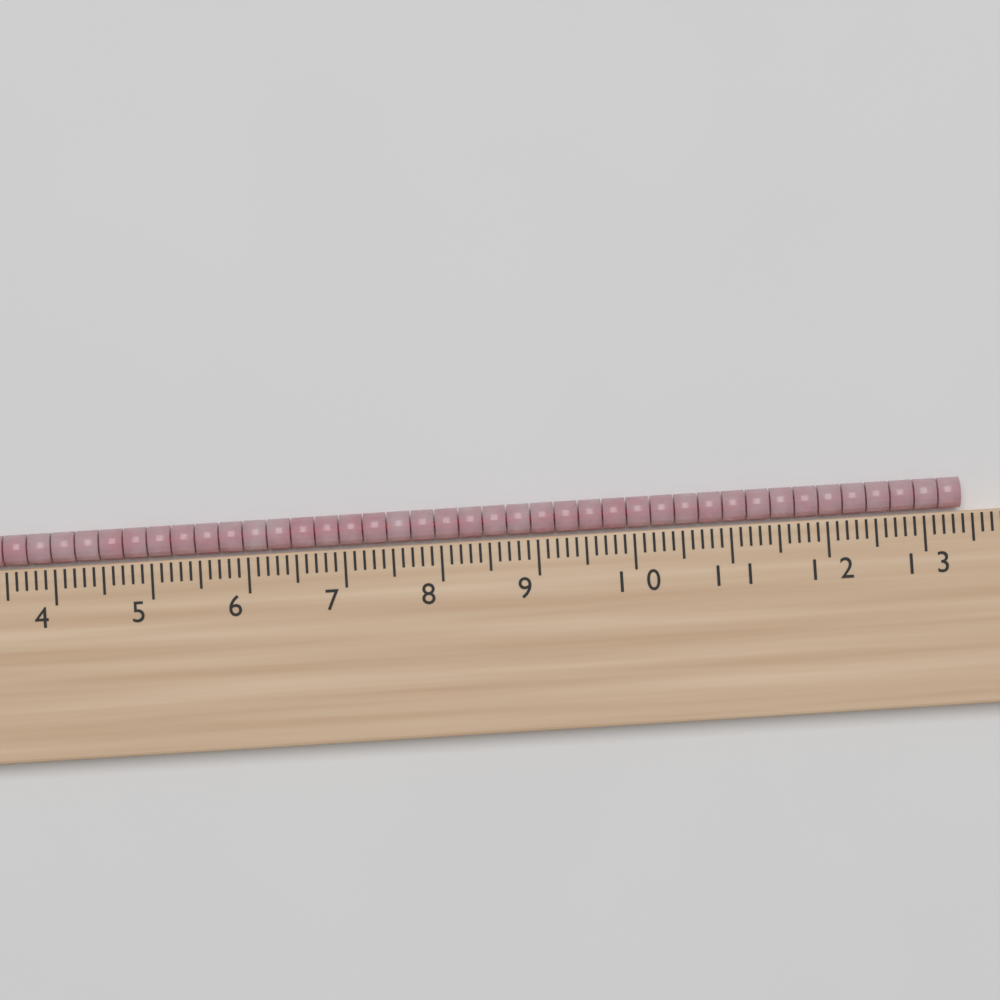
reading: 13.4 cm
